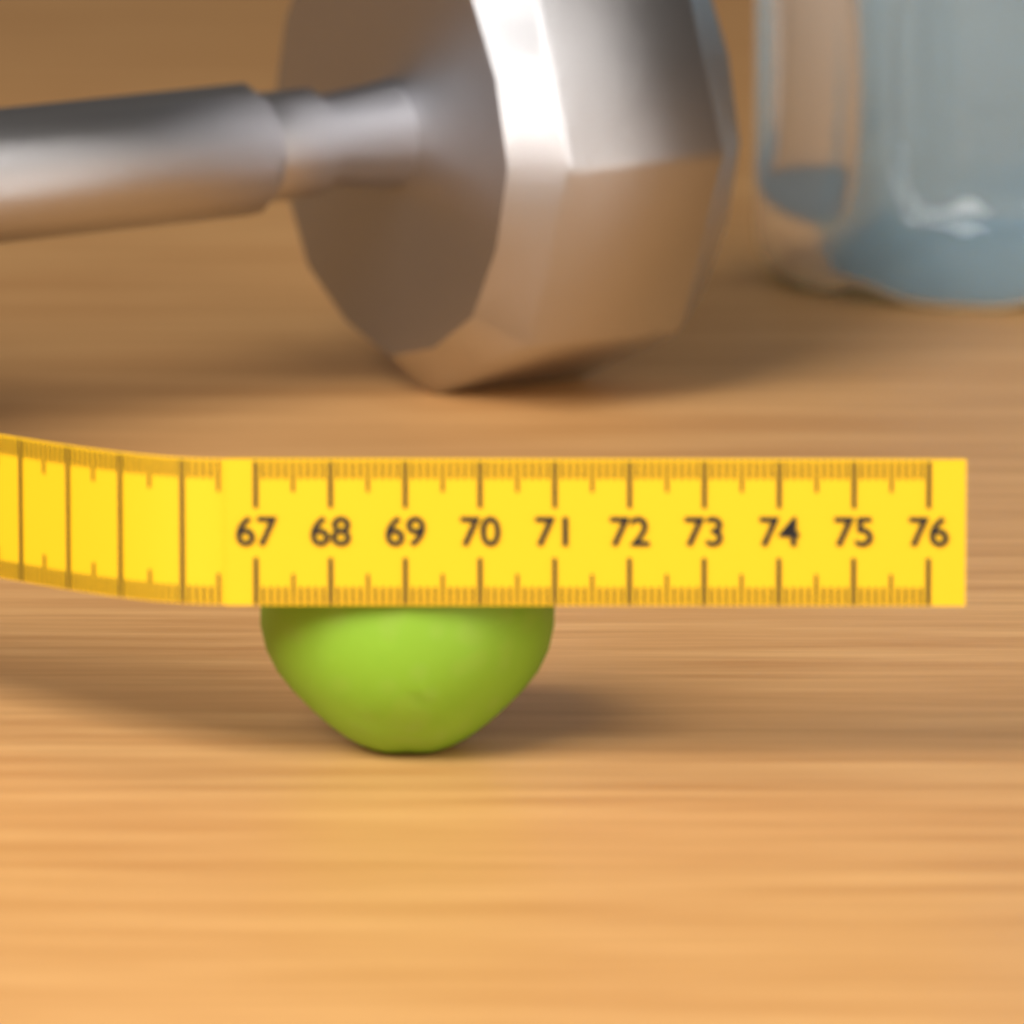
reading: 71.0 (no unit)
